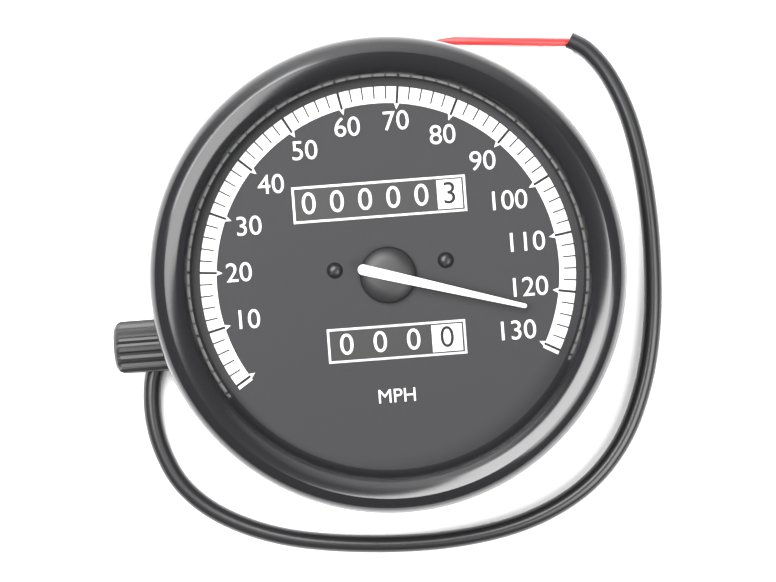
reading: 124 MPH
